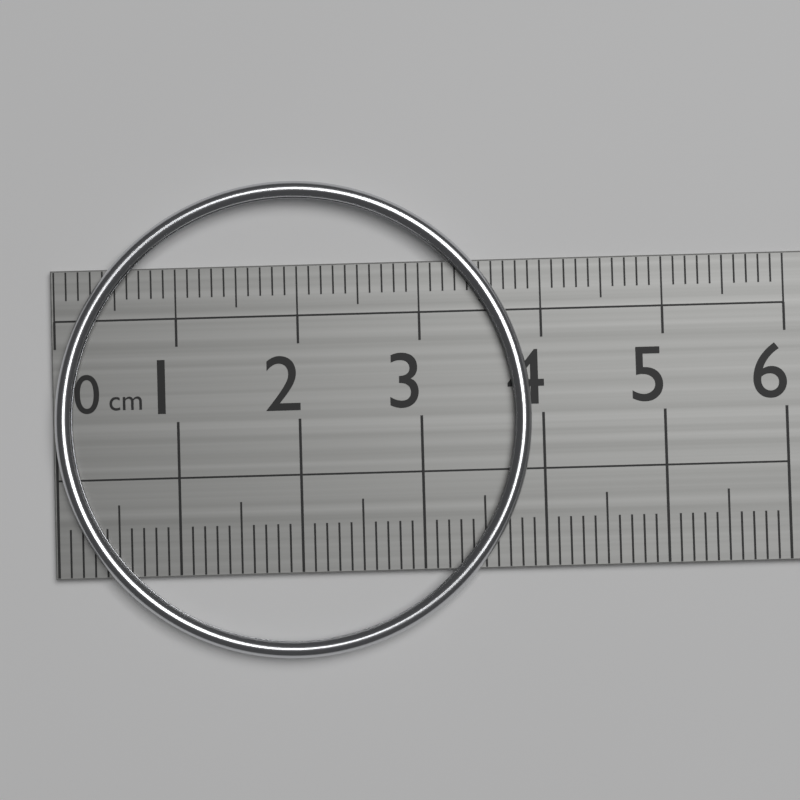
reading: 3.9 cm
